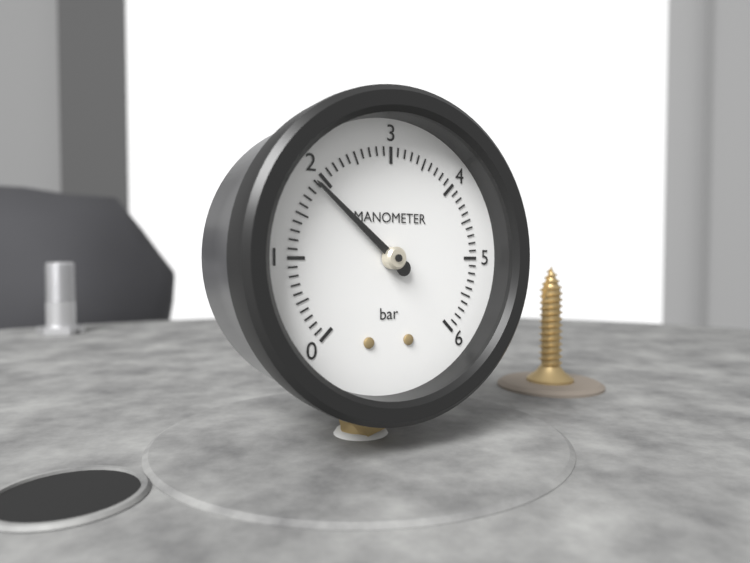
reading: 1.9 bar
